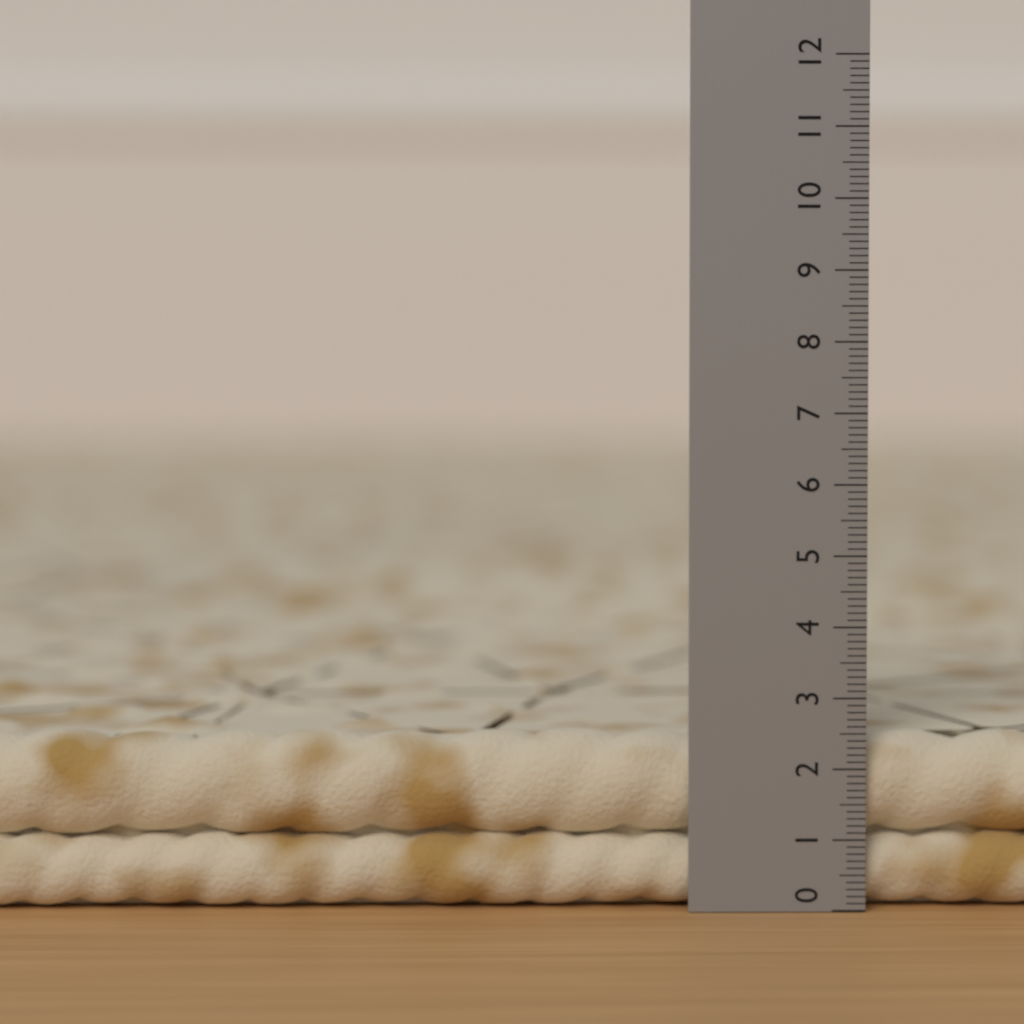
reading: 2.5 (no unit)
